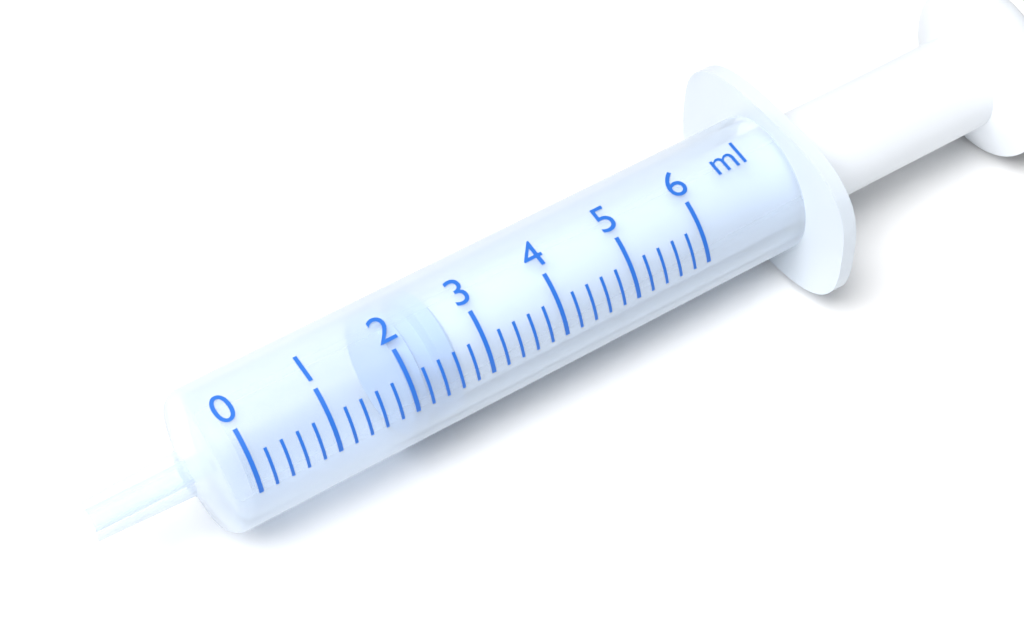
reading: 2.0 ml
